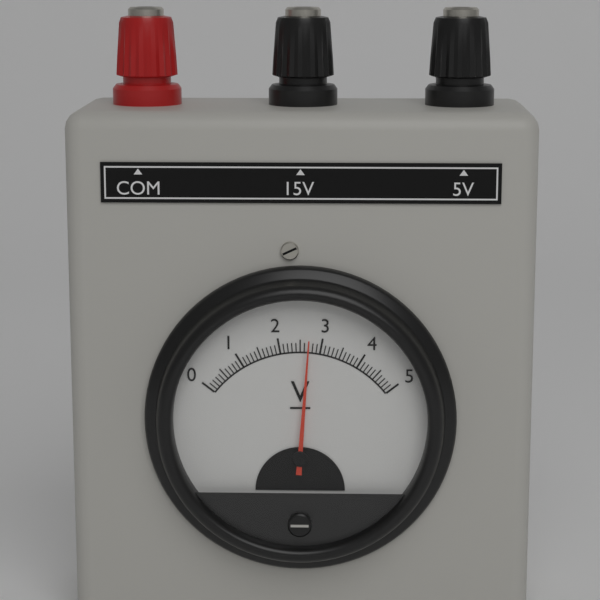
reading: 2.7 V
